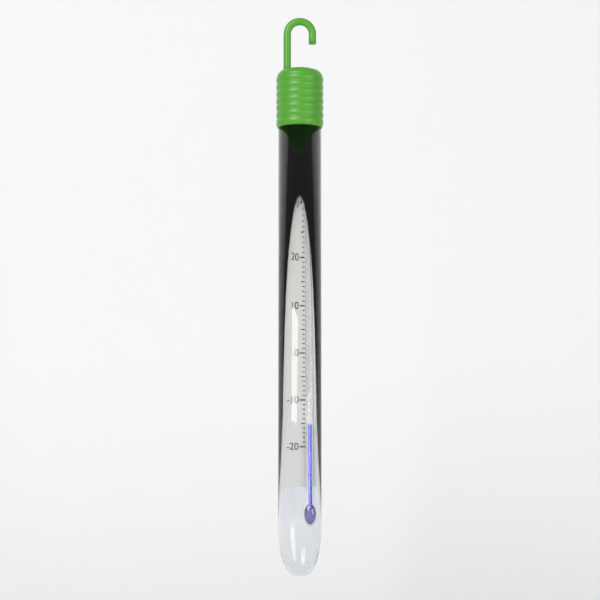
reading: -15 °C
